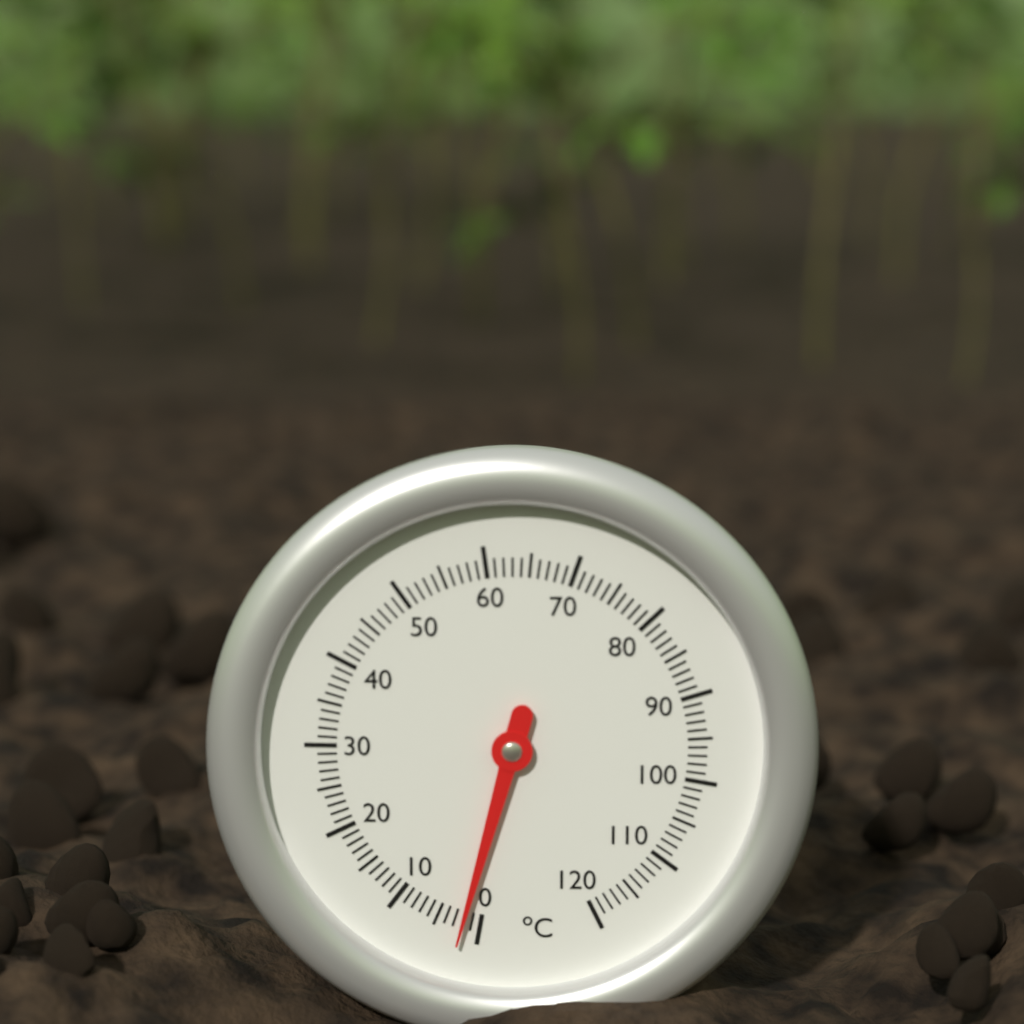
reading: 2 °C
